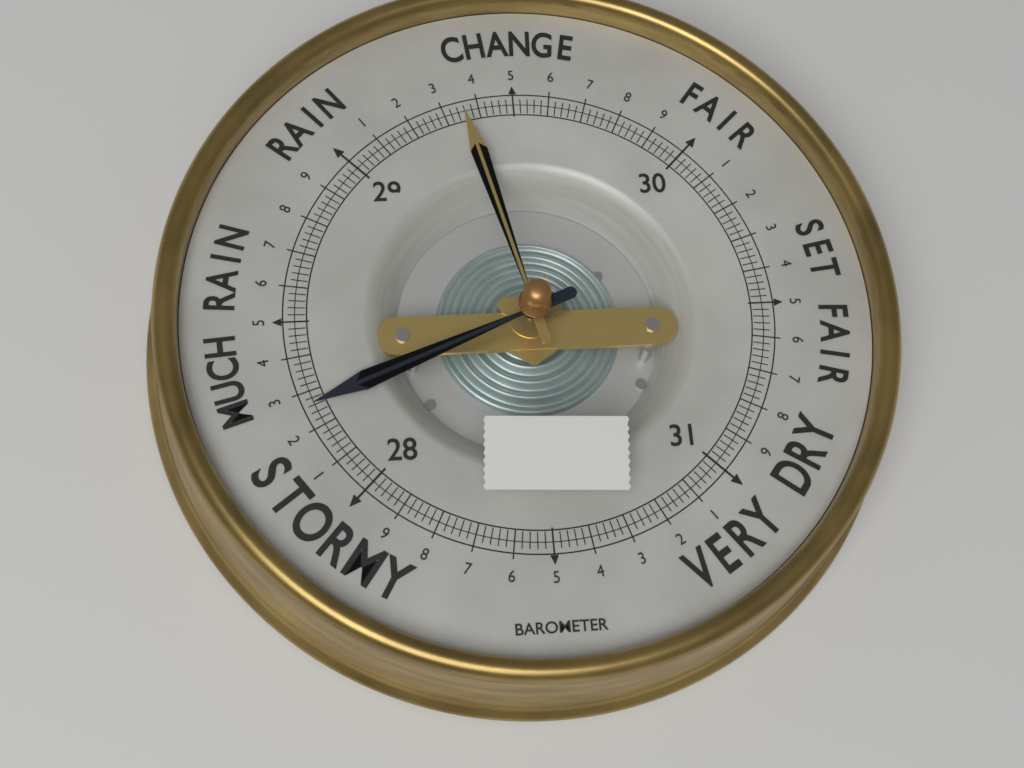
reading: 28.26 (no unit)
